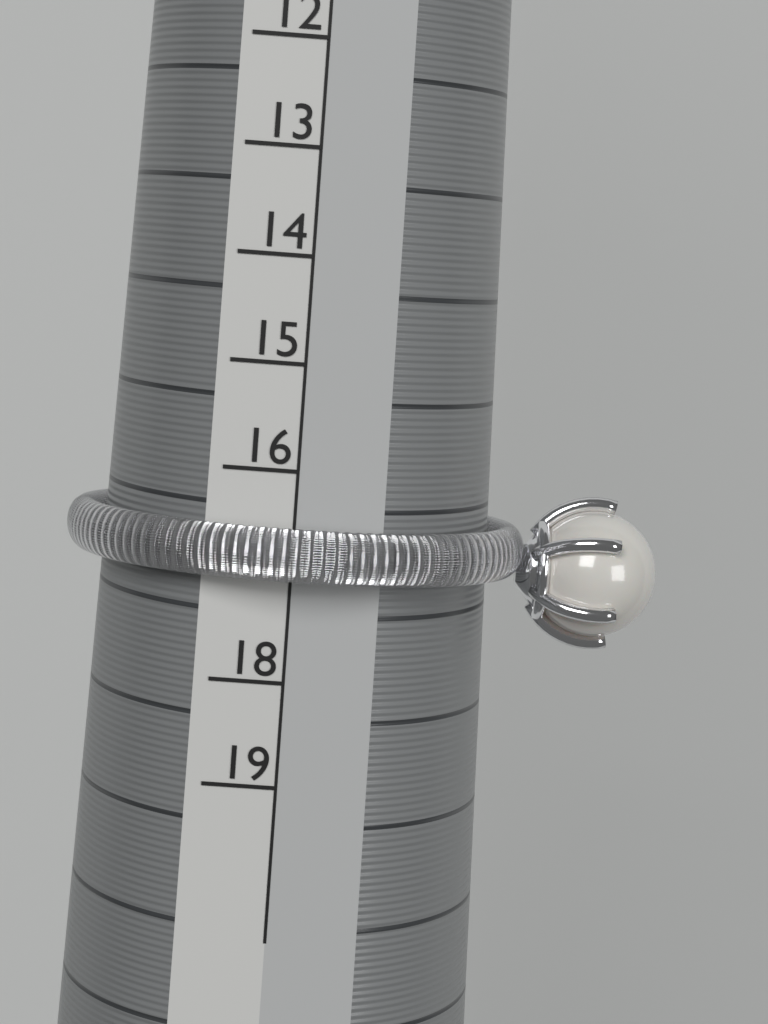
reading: 17 (no unit)
